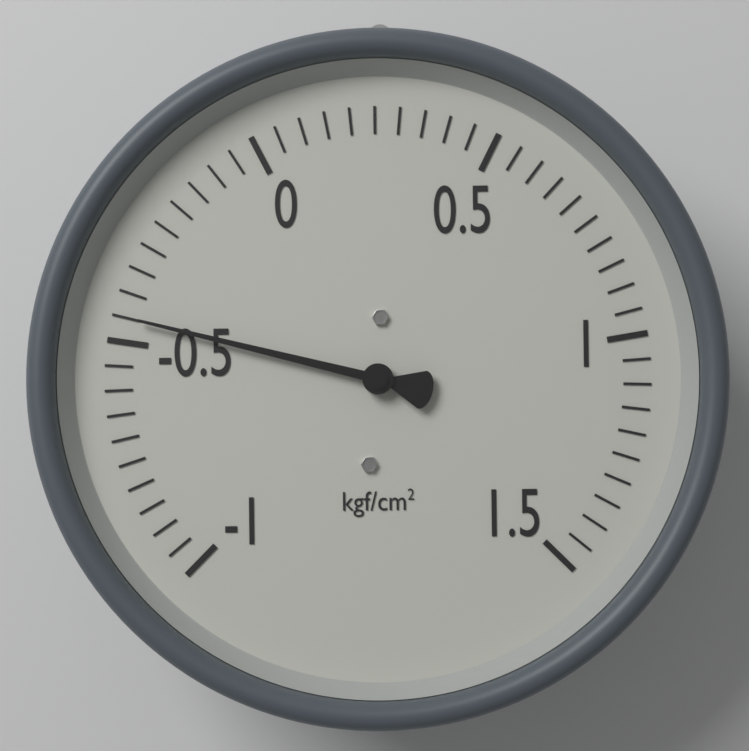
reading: -0.45 kgf/cm²
